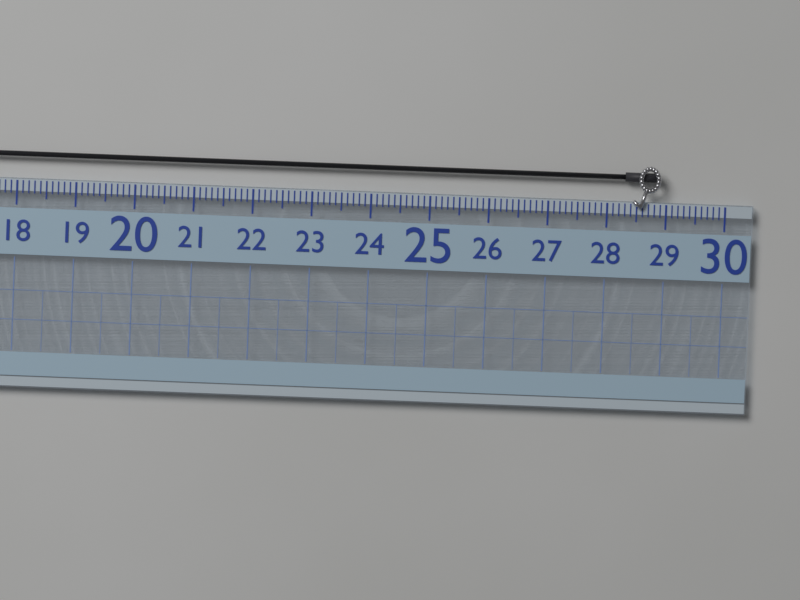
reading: 28.9 (no unit)
